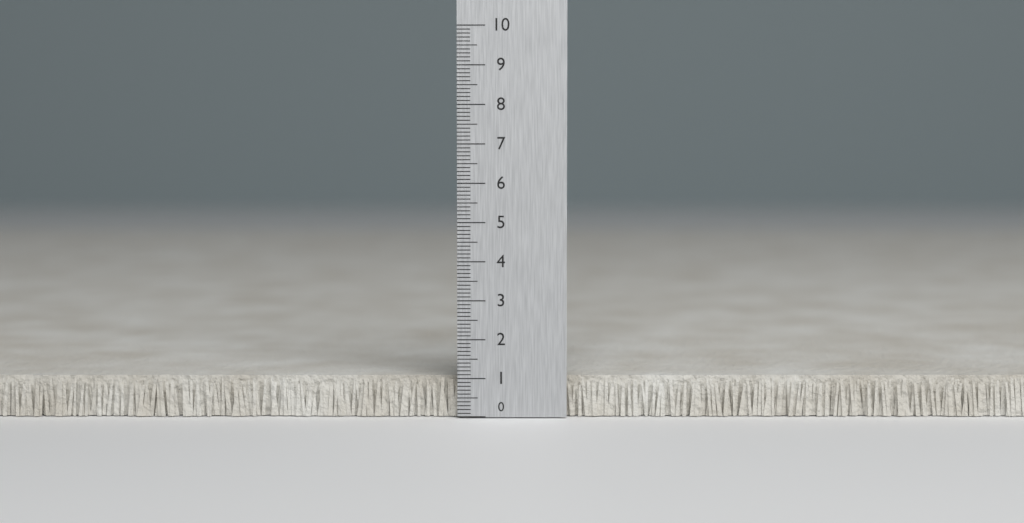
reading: 1.0 (no unit)
